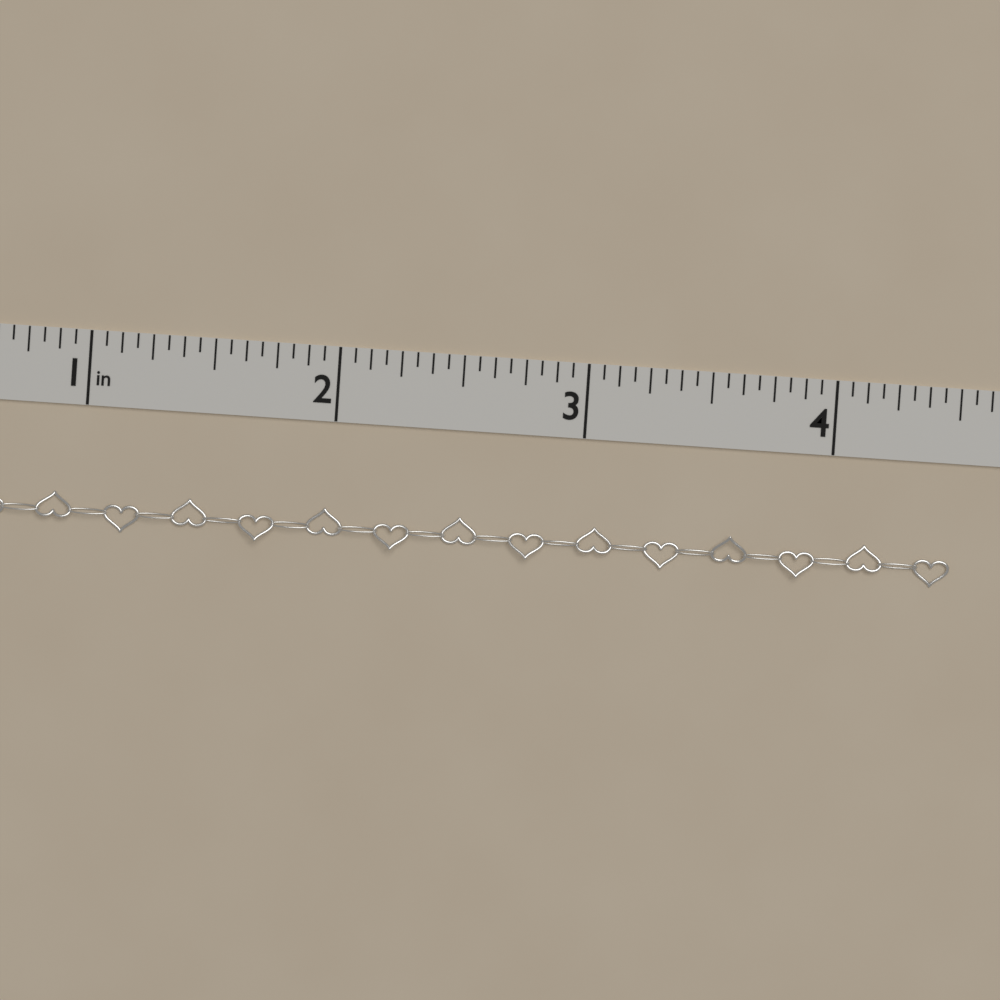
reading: 4.5000 in
